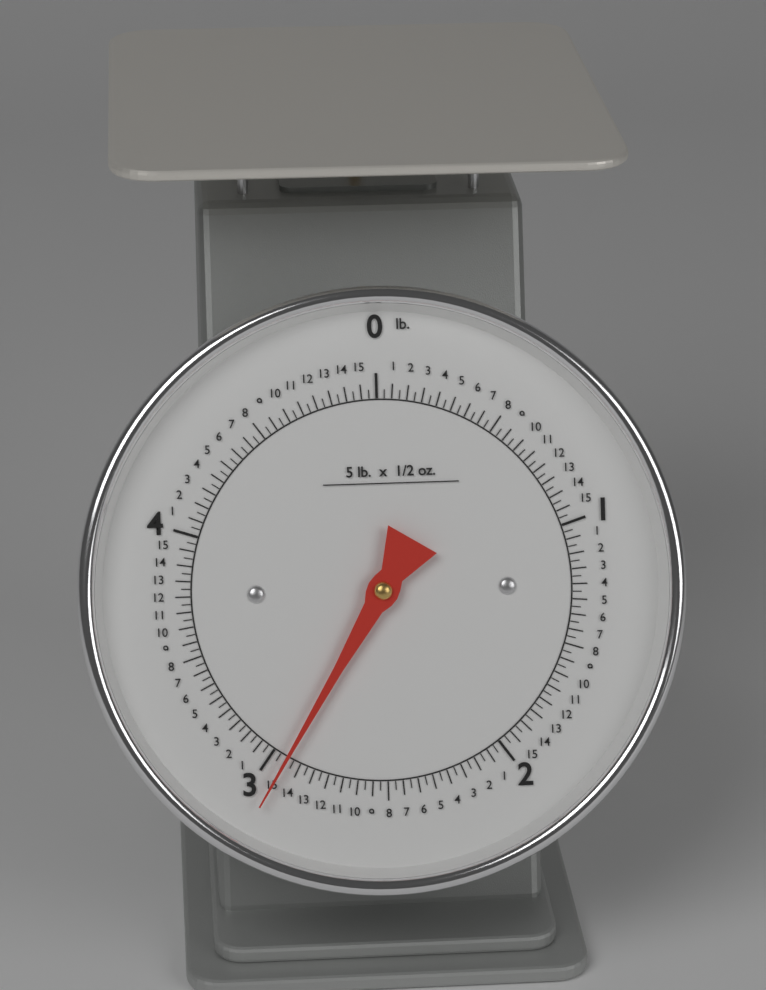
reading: 2.93750 lb
